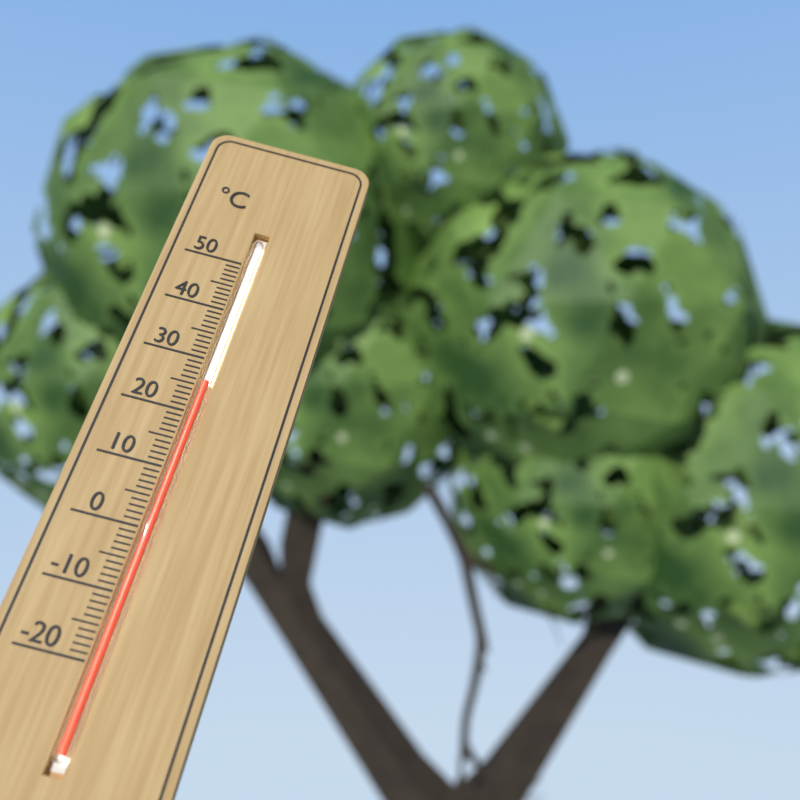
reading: 26 °C
